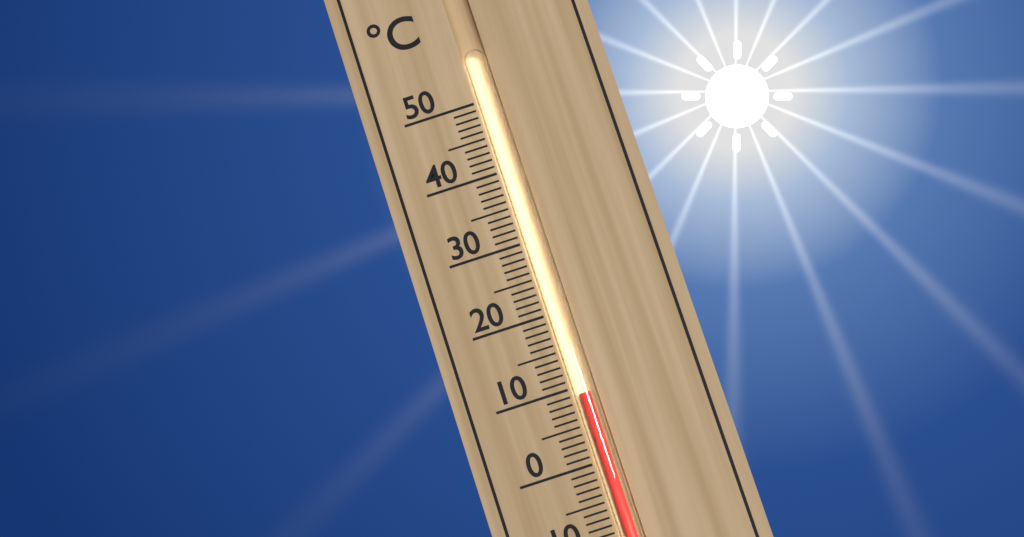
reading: 9 °C
